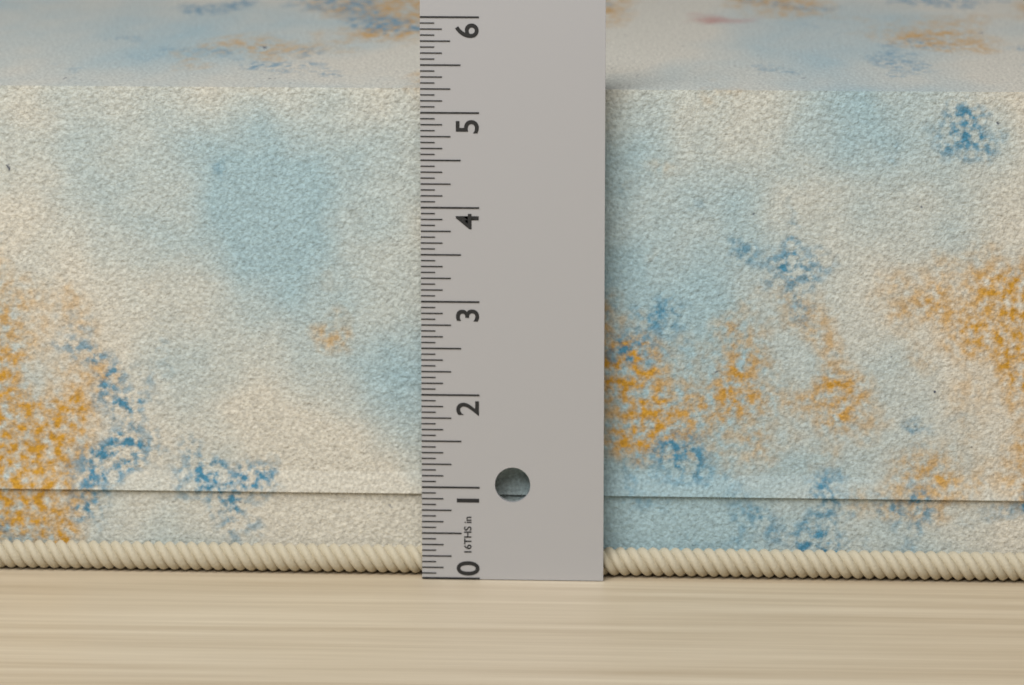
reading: 5.3750 in
